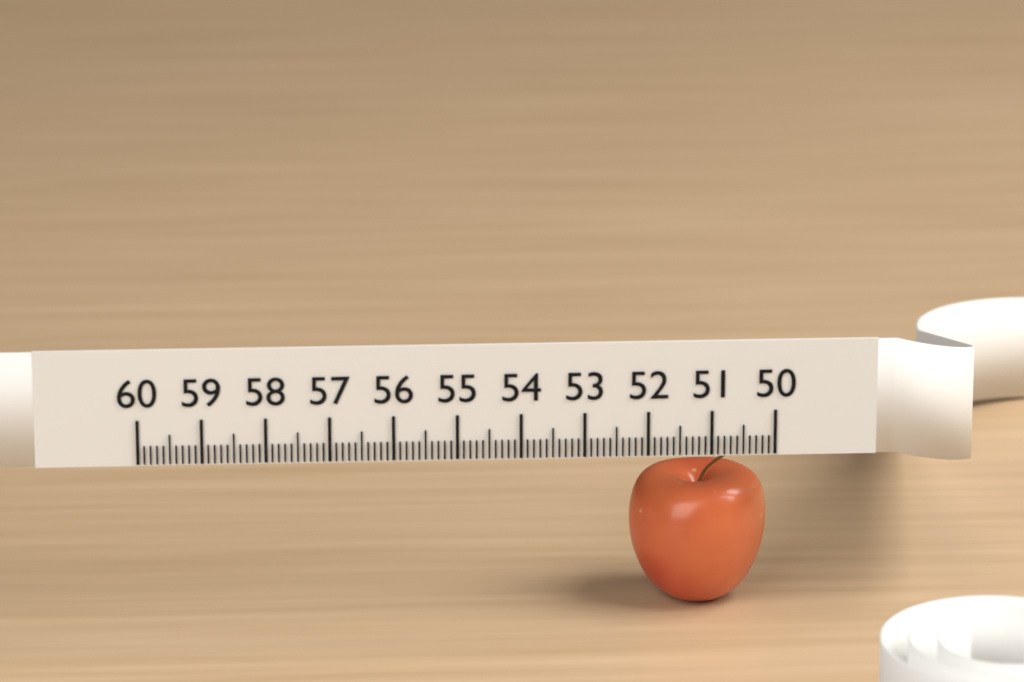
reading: 52.2 (no unit)
